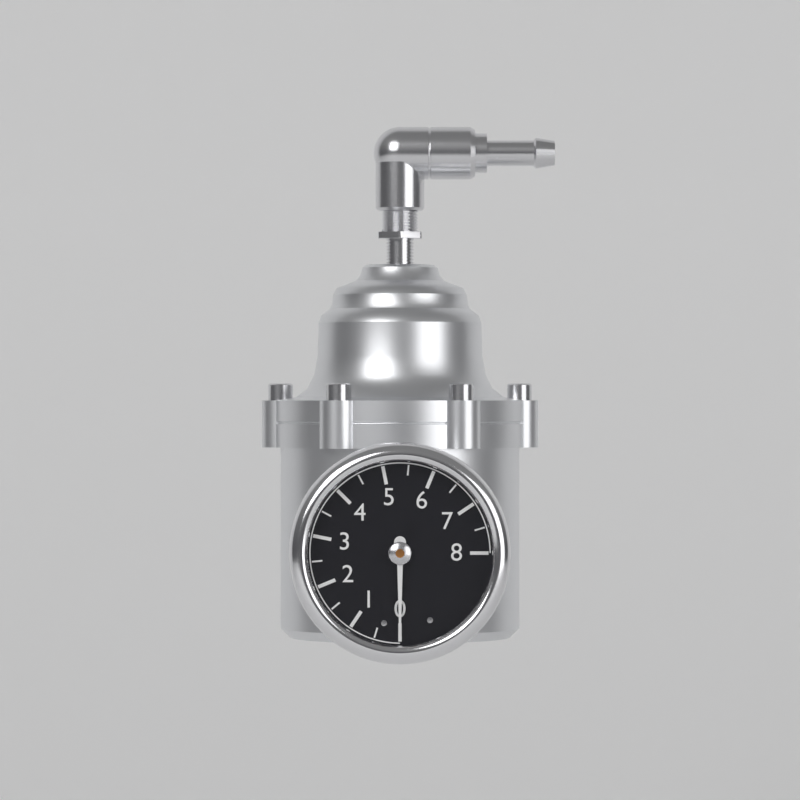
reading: 0.0 (no unit)
